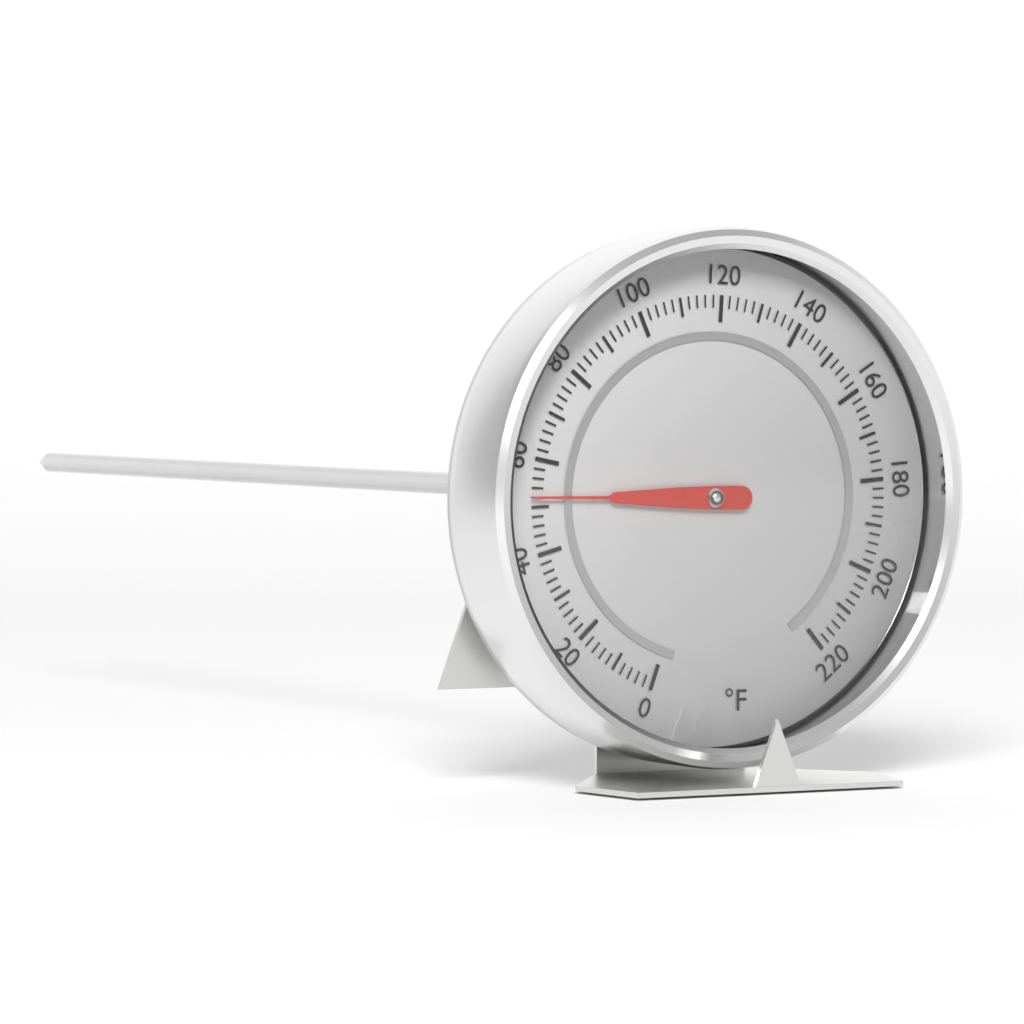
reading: 52 °F
